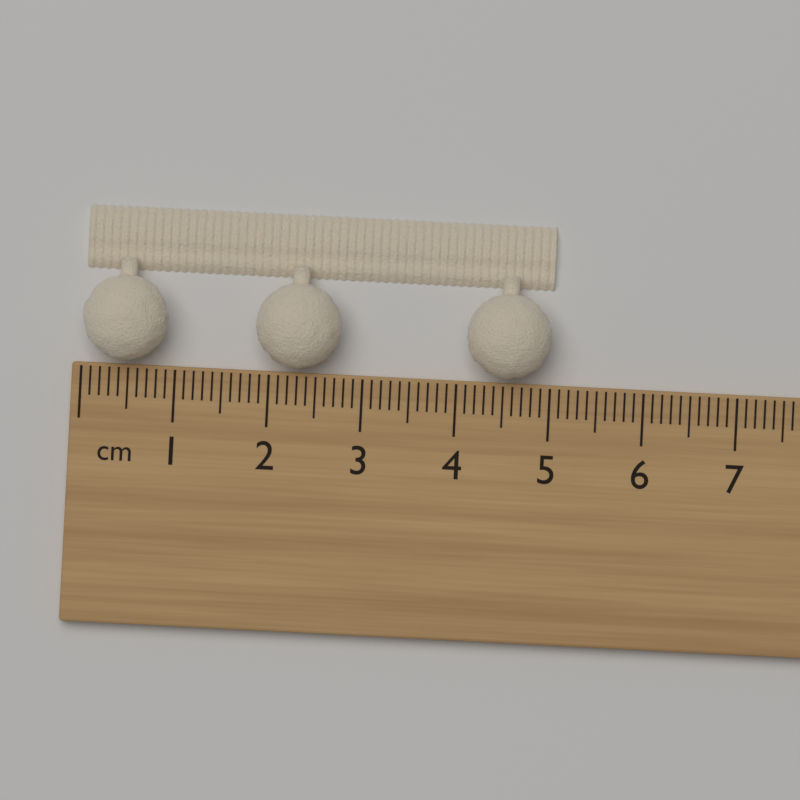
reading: 5.0 cm
